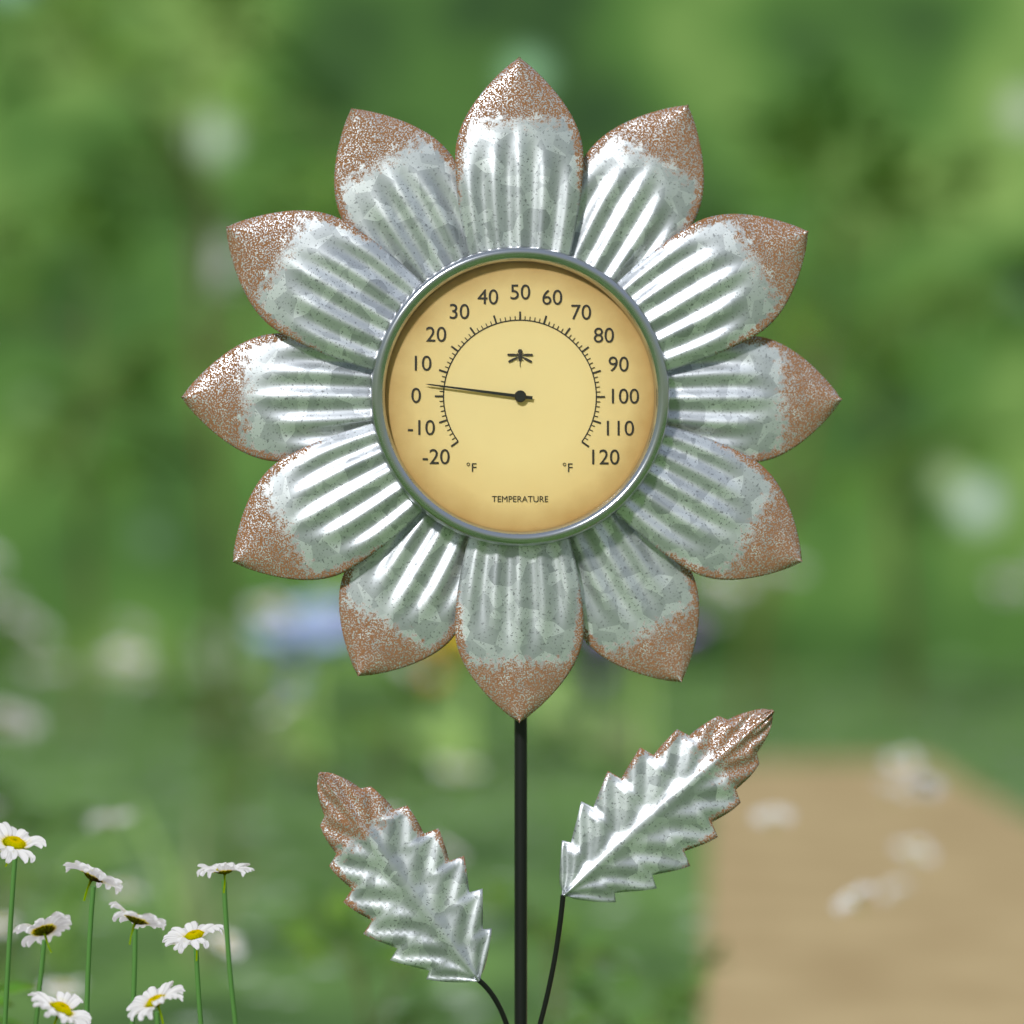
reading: 4 °F
